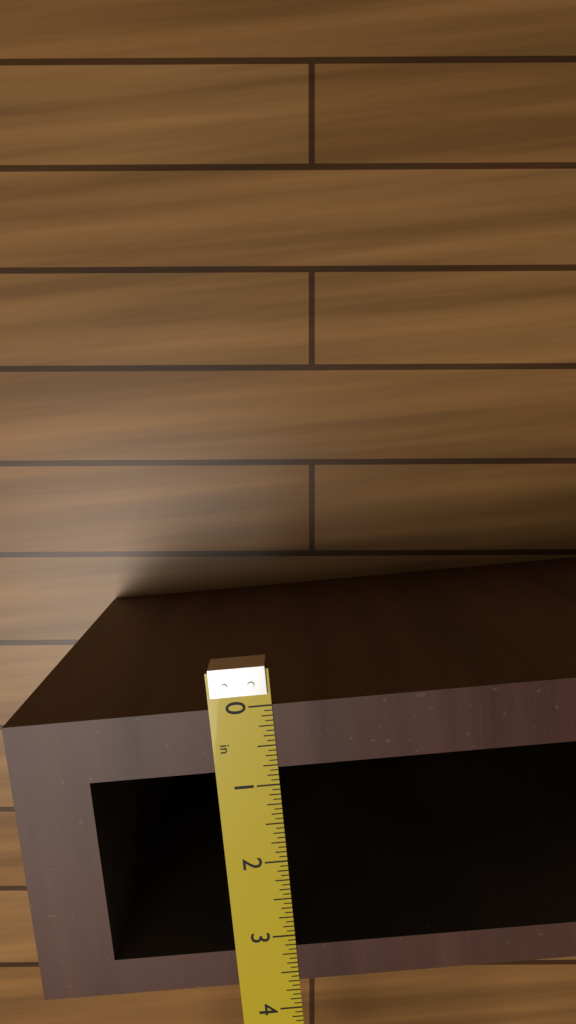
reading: 3.6250 in
